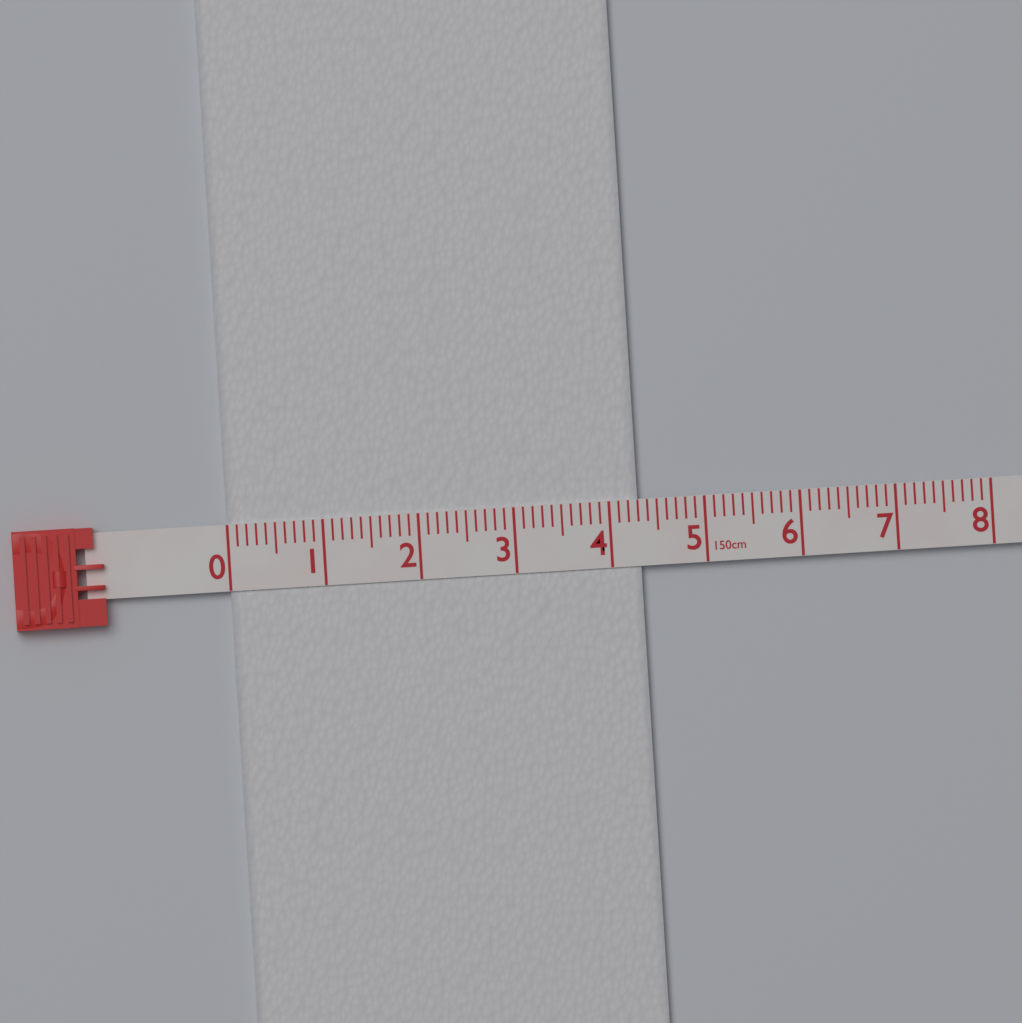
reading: 4.3 cm
